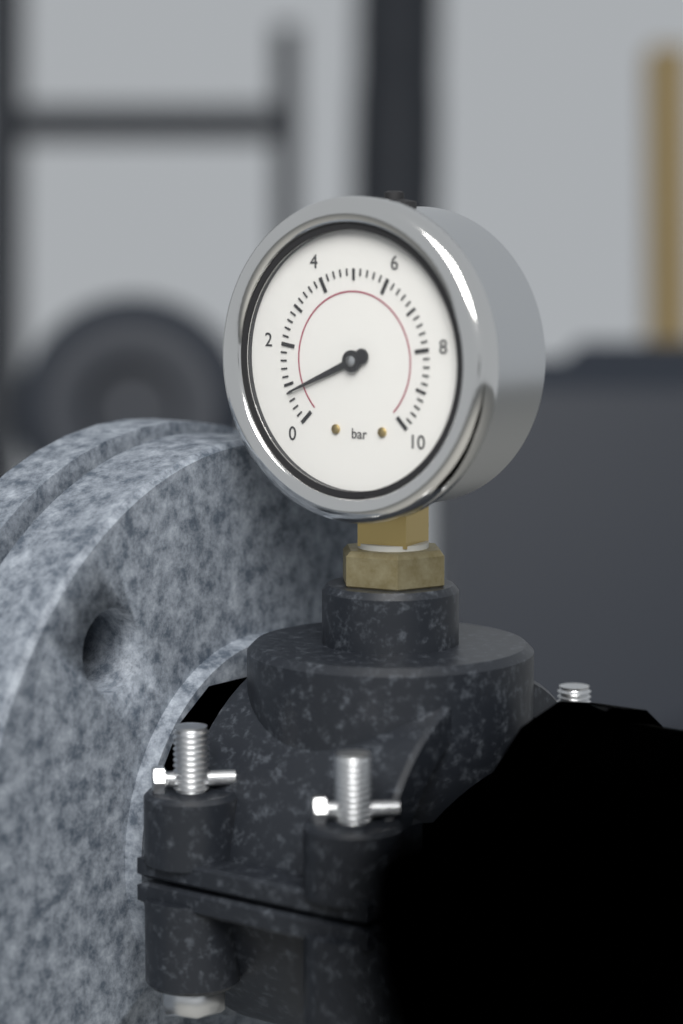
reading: 0.8 bar
